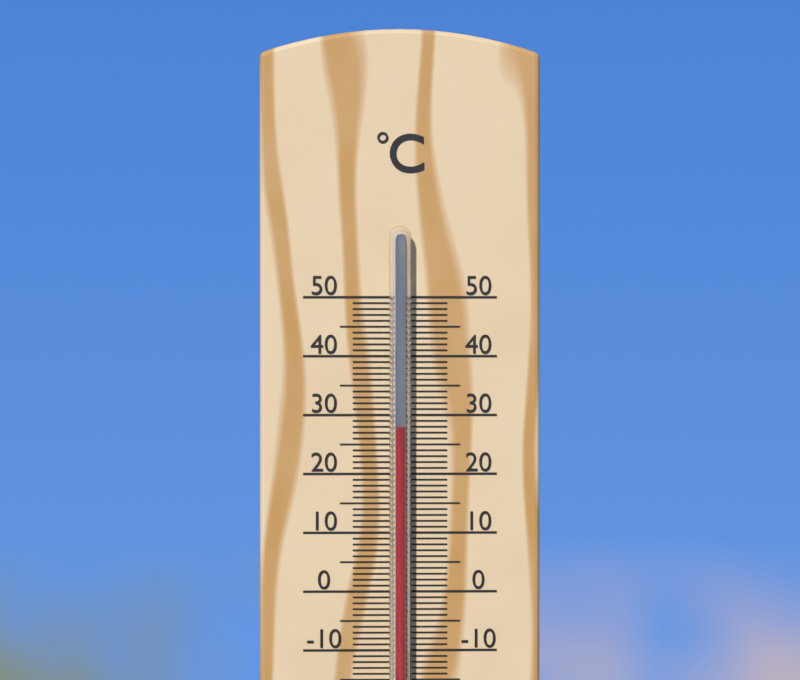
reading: 28 °C
